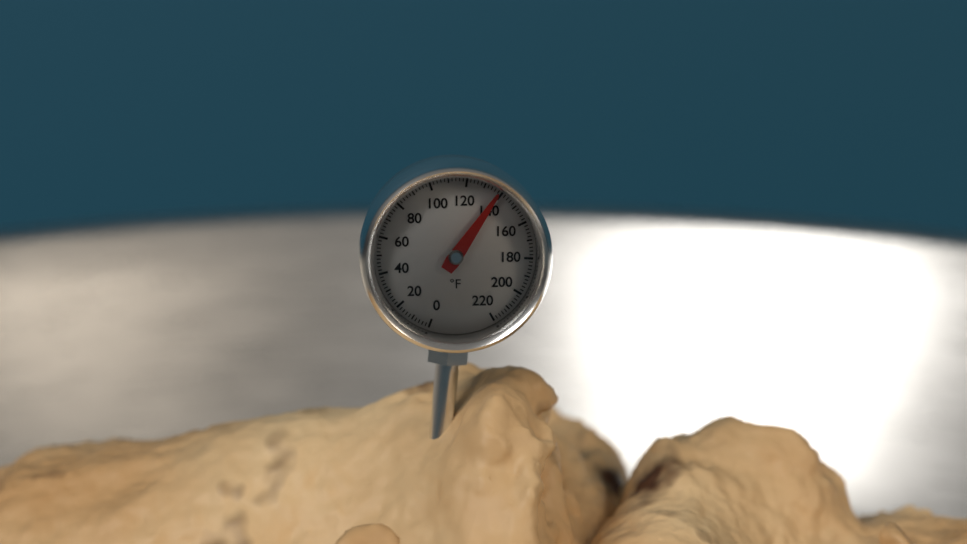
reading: 138 °F
